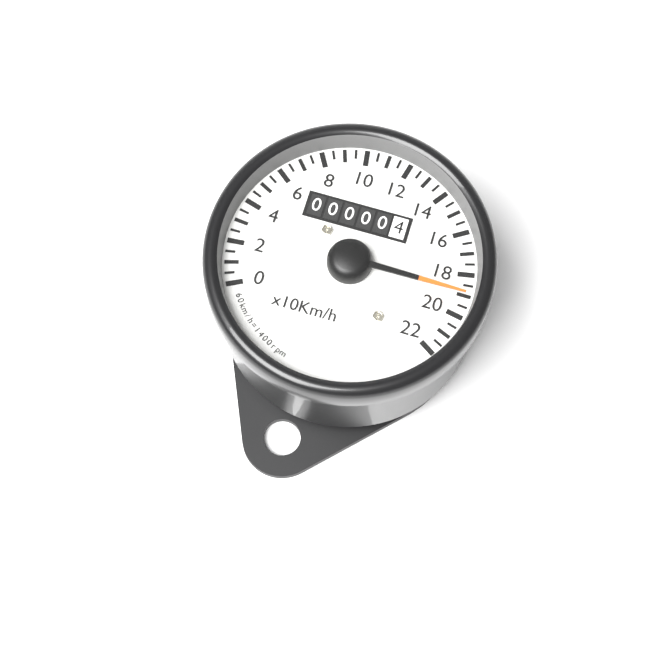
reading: 19.0 x10 km/h
